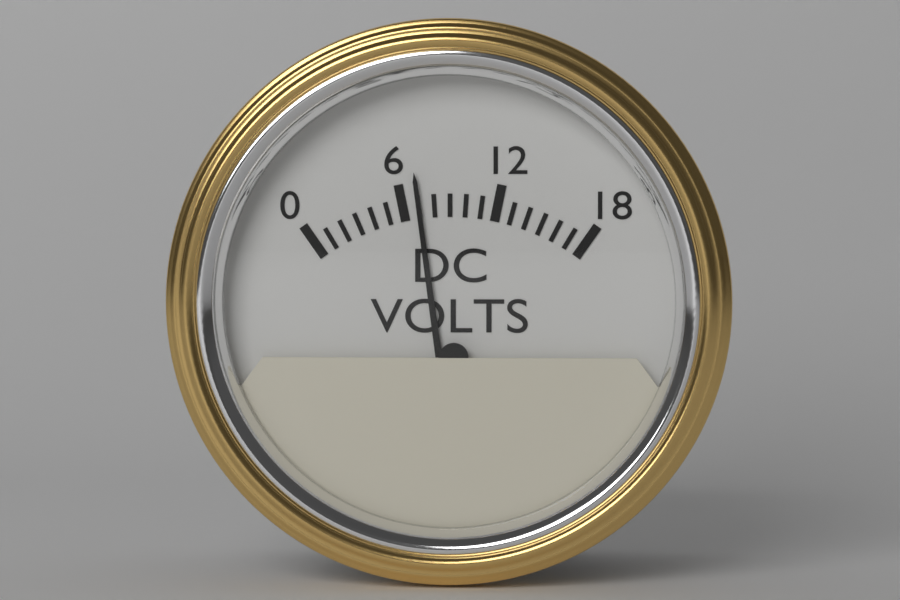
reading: 7 V
